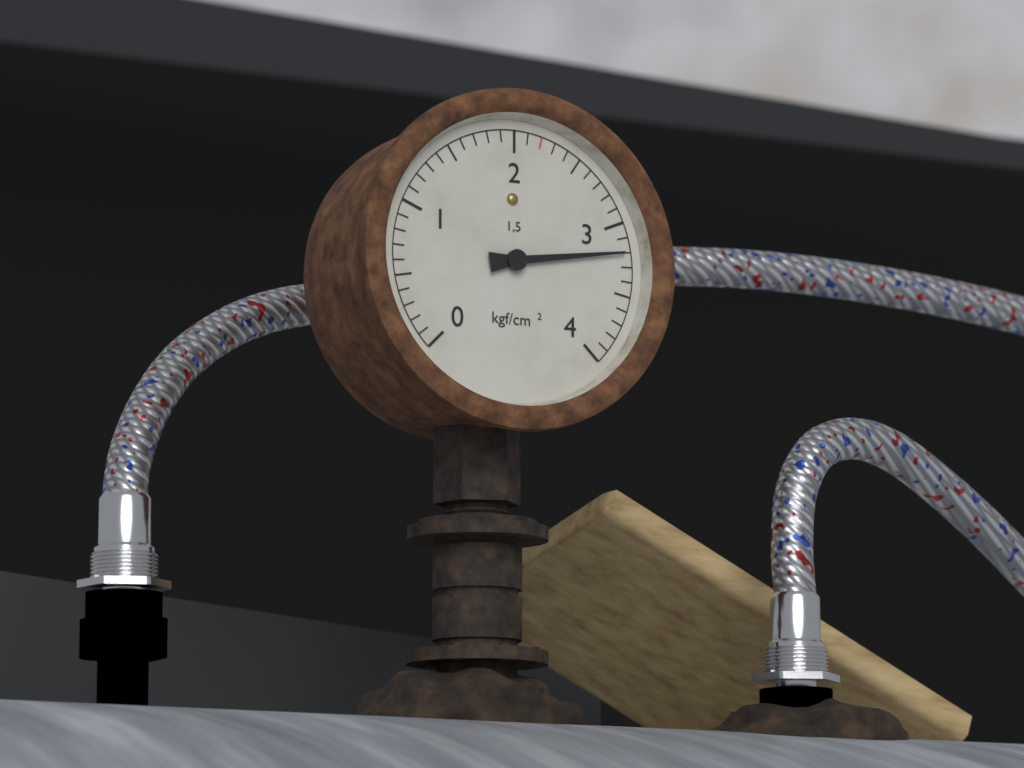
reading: 3.2 kgf/cm²
